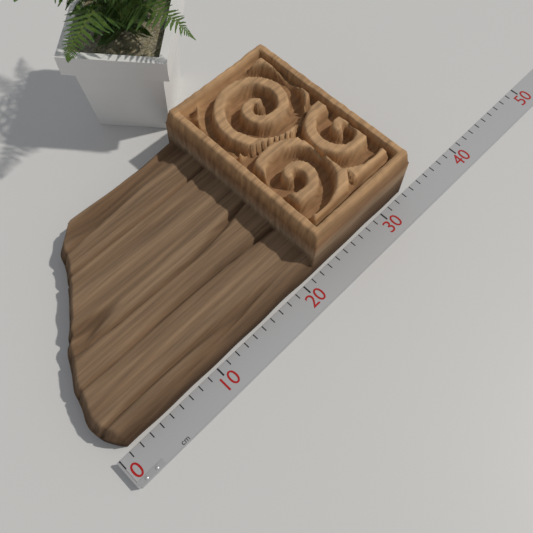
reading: 33 cm
